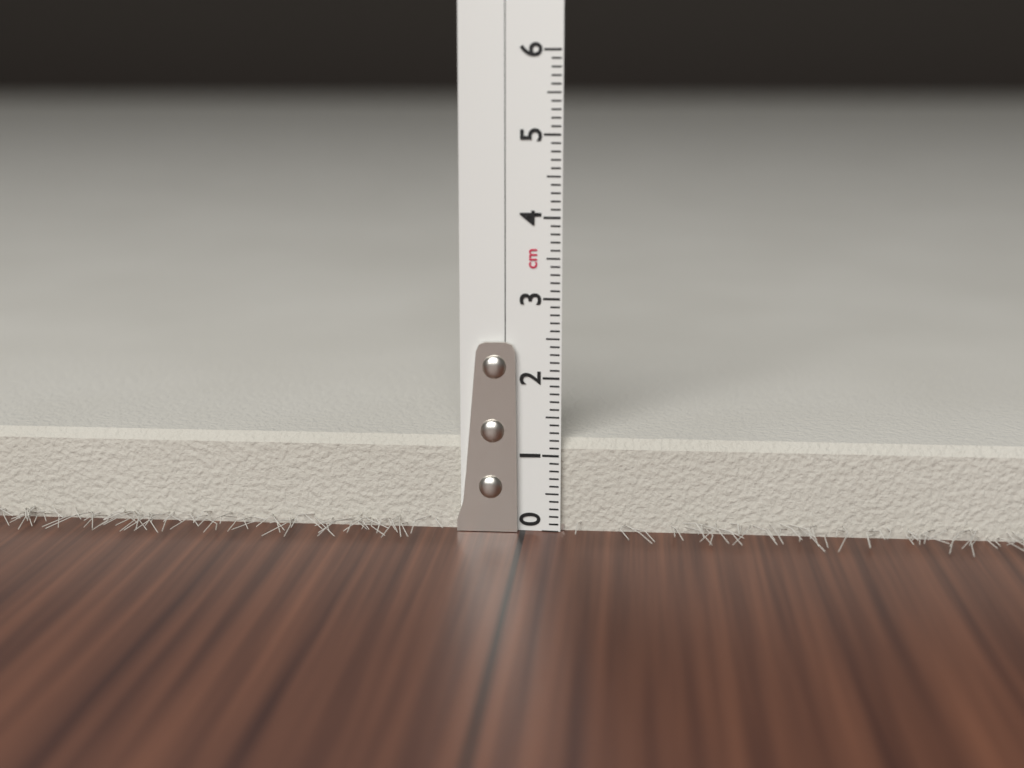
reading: 1.2 cm
